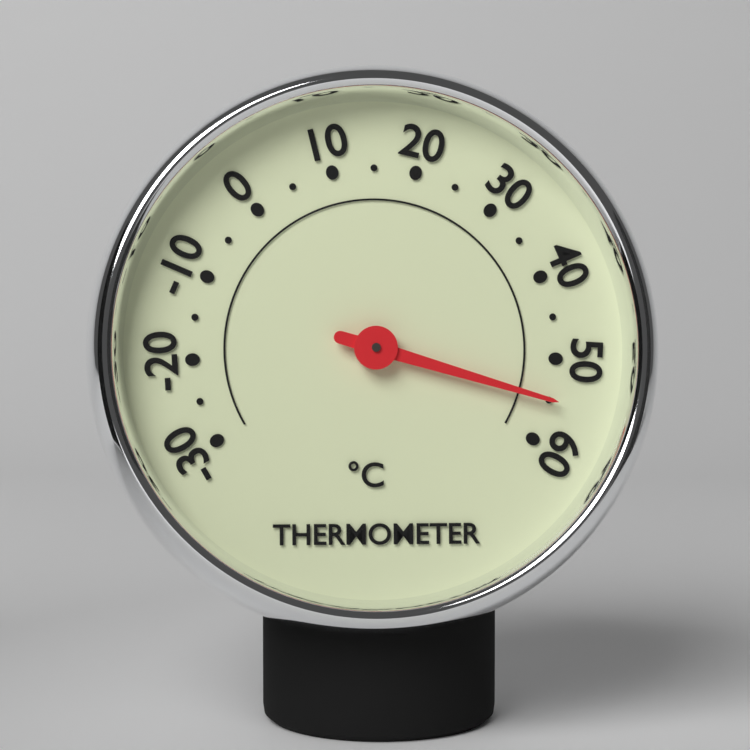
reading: 55 °C
